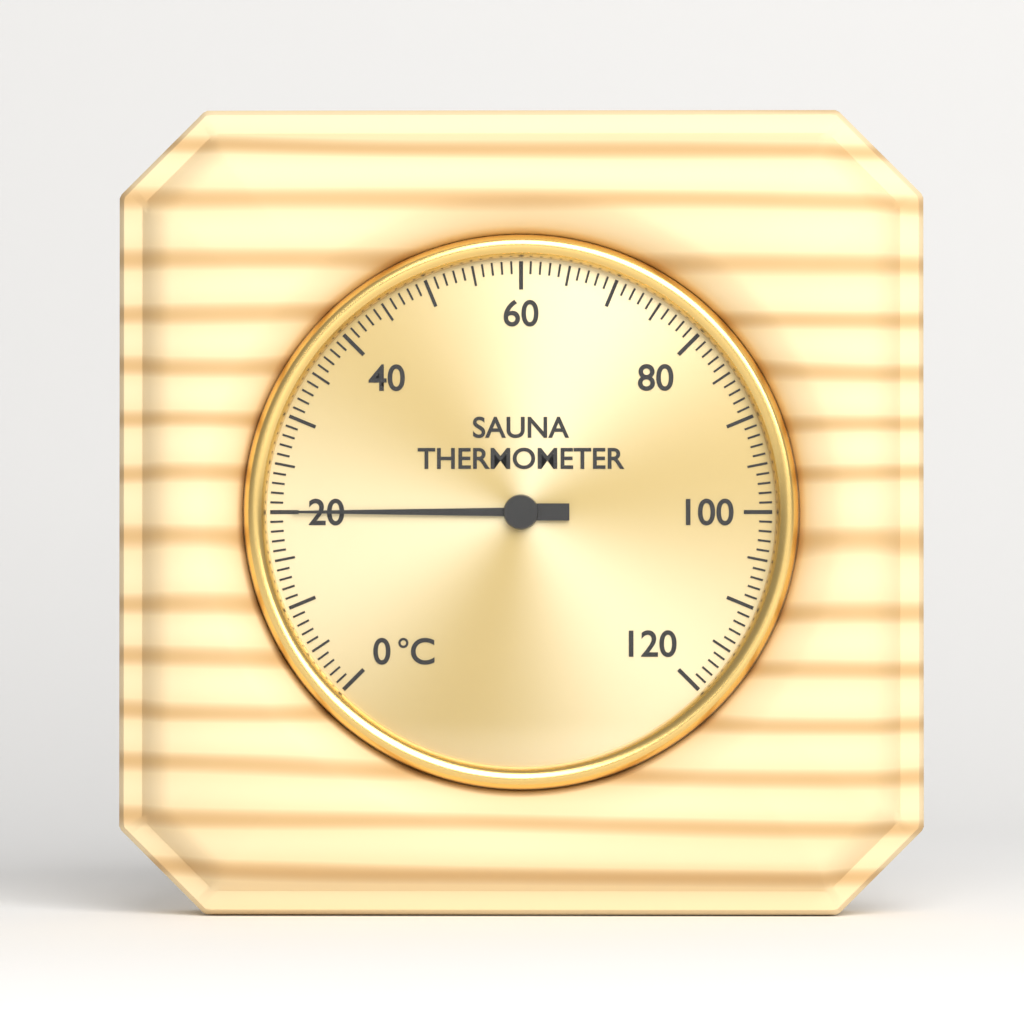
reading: 20 °C
